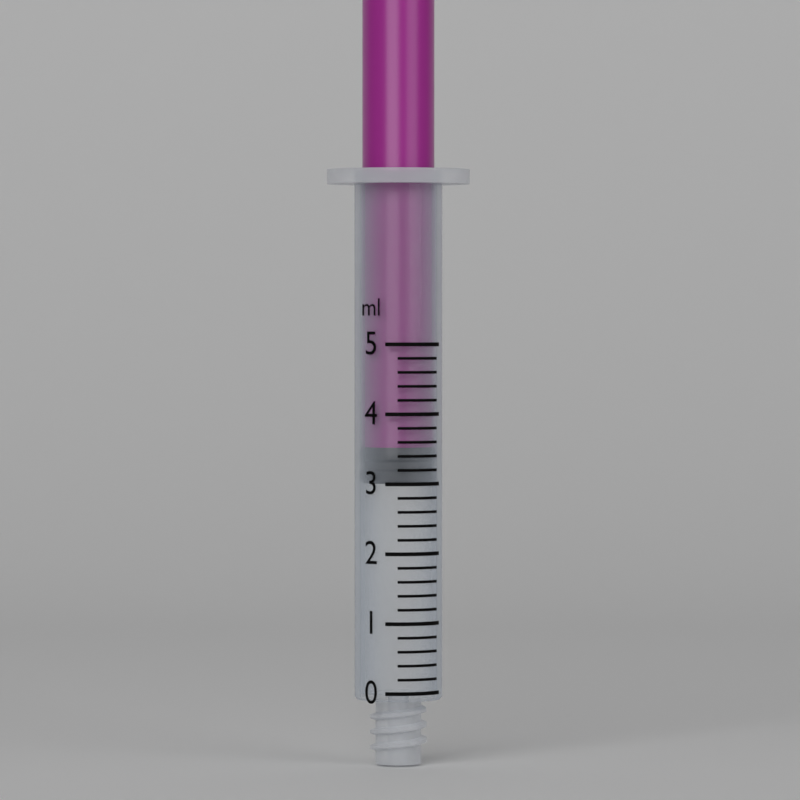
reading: 3.0 ml
